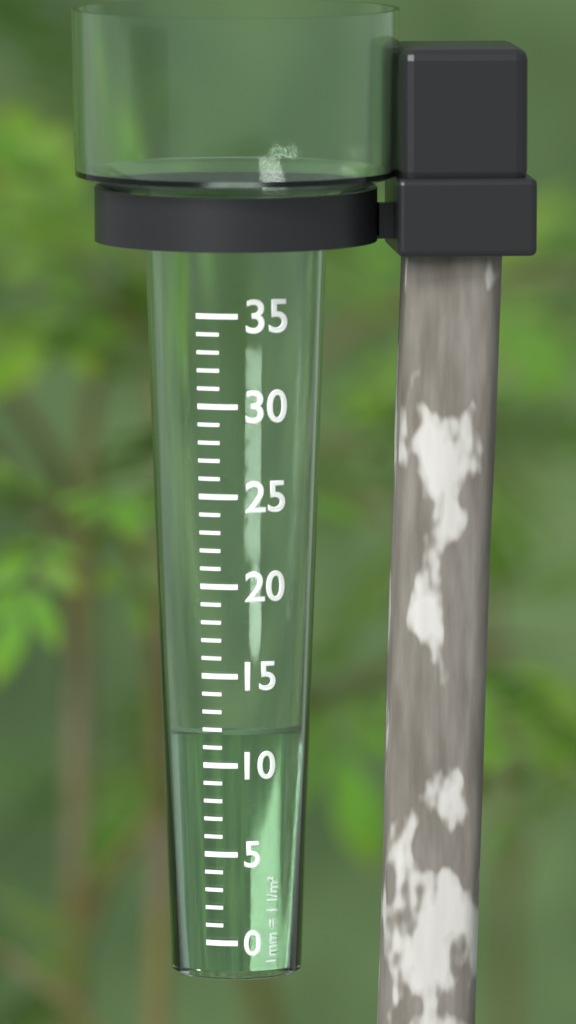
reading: 12 mm
